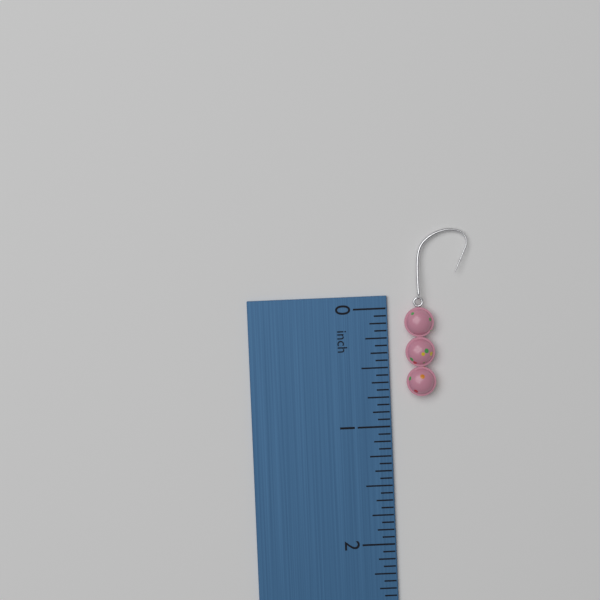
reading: 0.7500 inch
